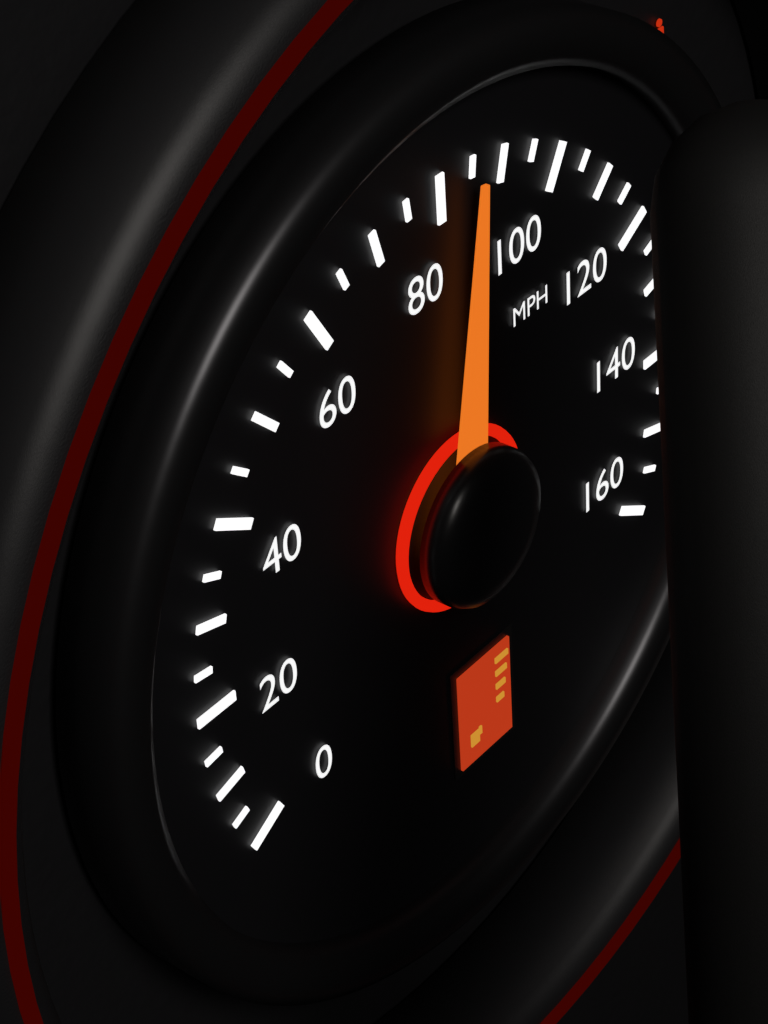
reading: 85 mph
